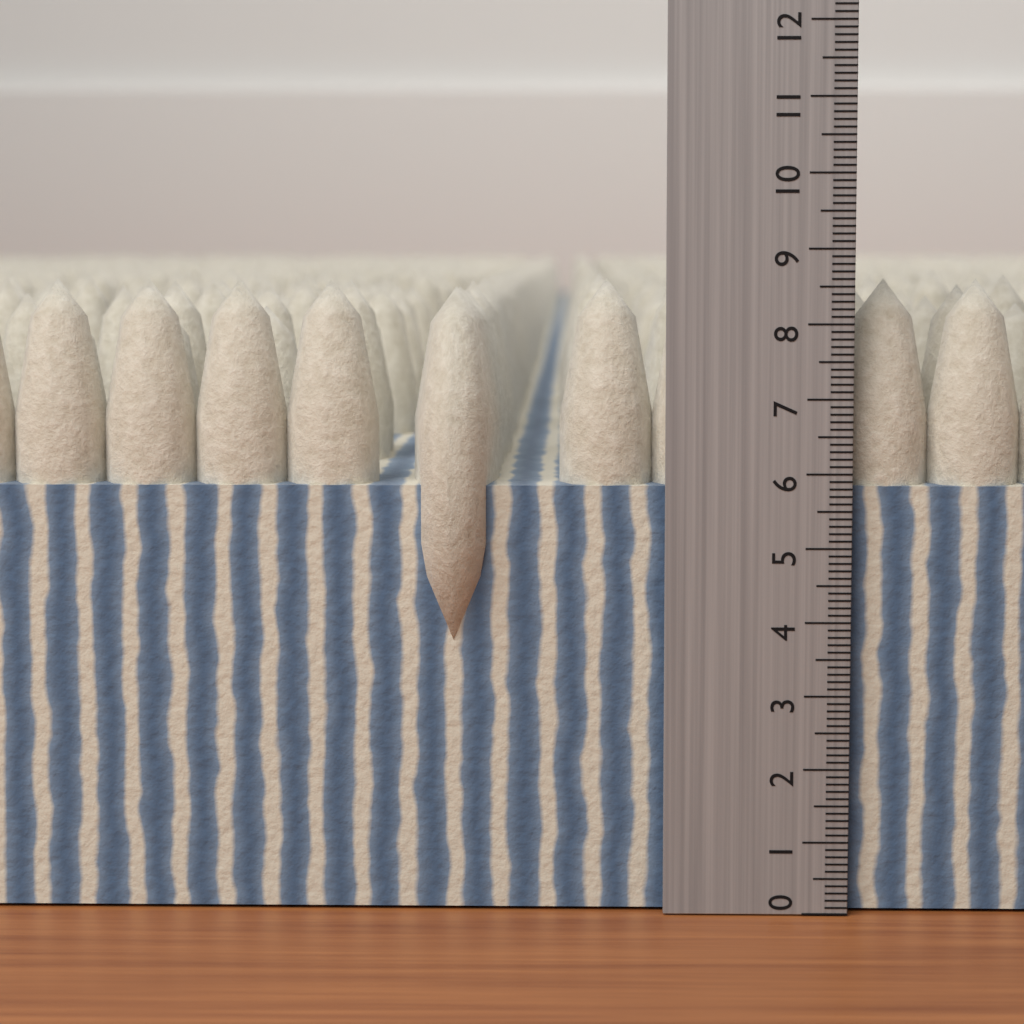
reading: 8.6 (no unit)
